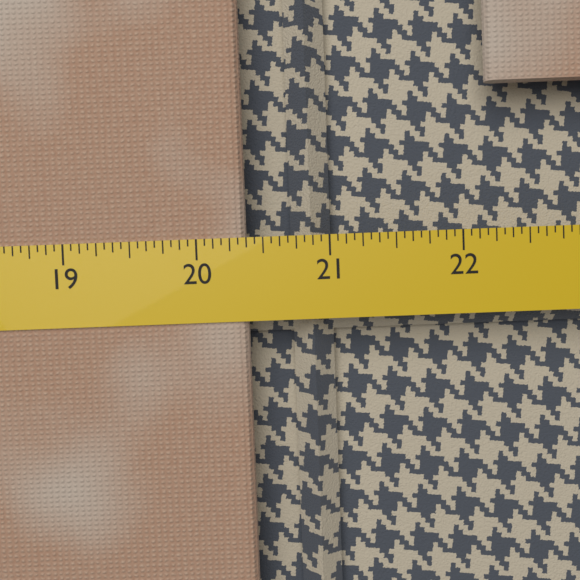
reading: 20.3750 (no unit)
